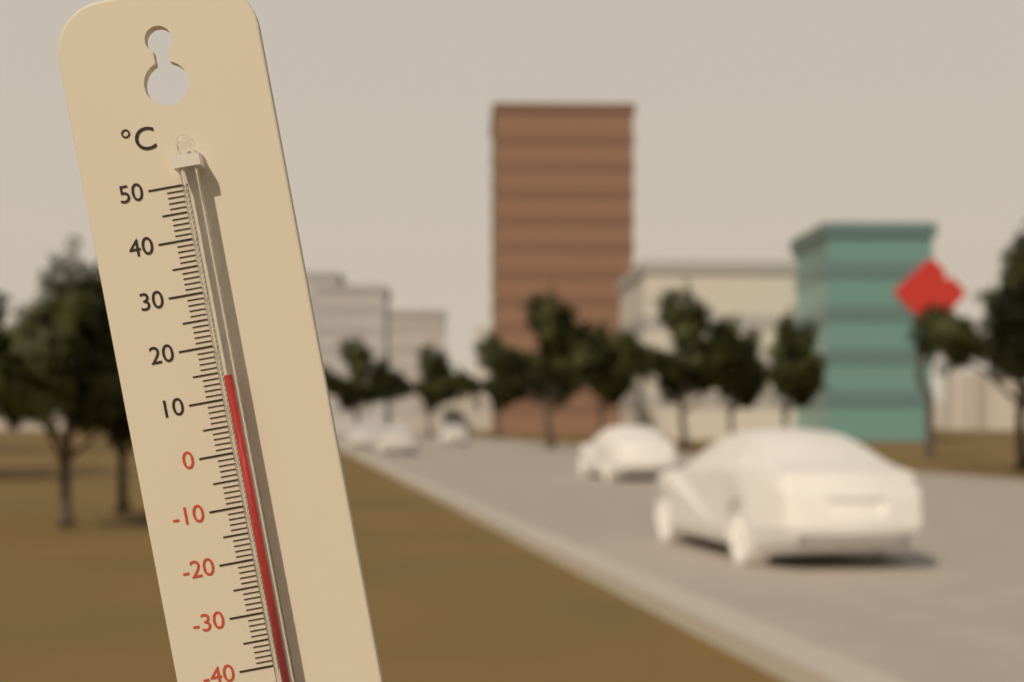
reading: 14 °C
